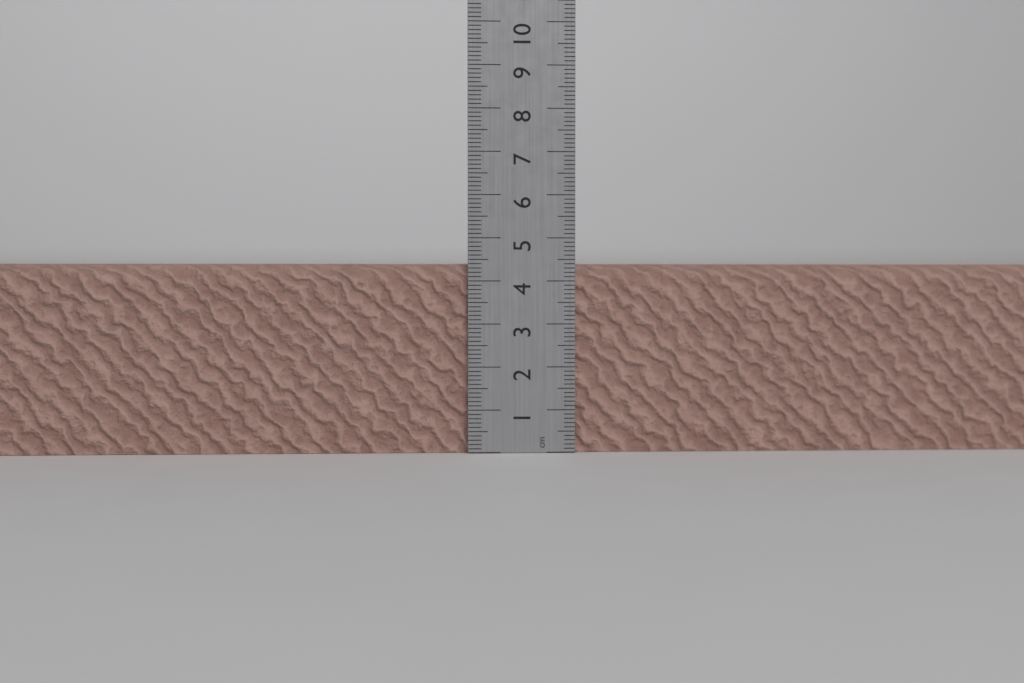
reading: 4.4 cm
